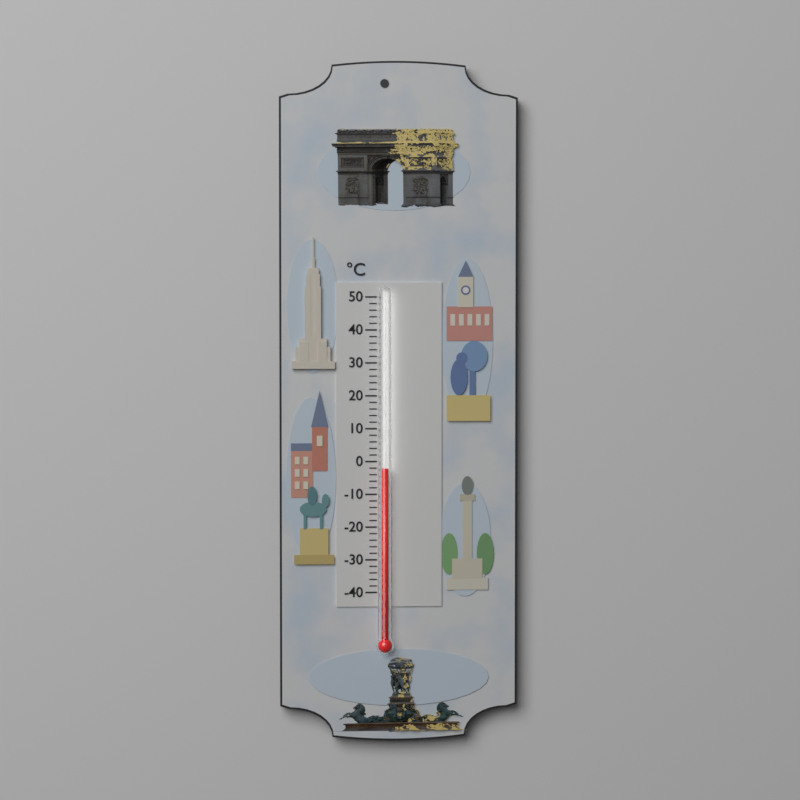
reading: -2 °C
